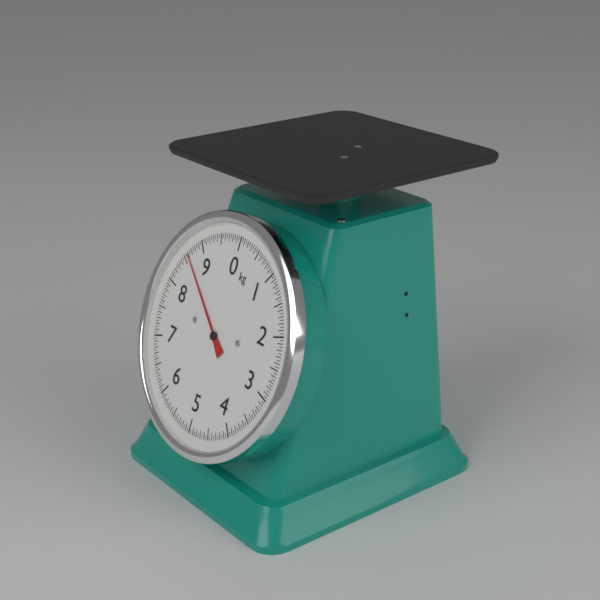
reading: 8.60 kg
